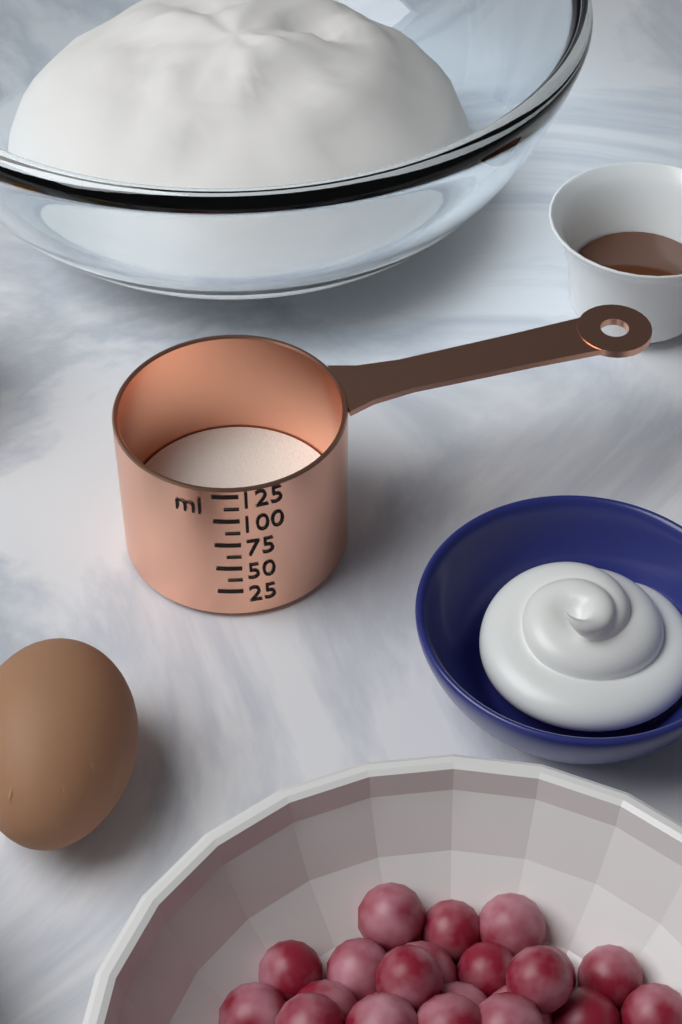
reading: 37.5 ml
